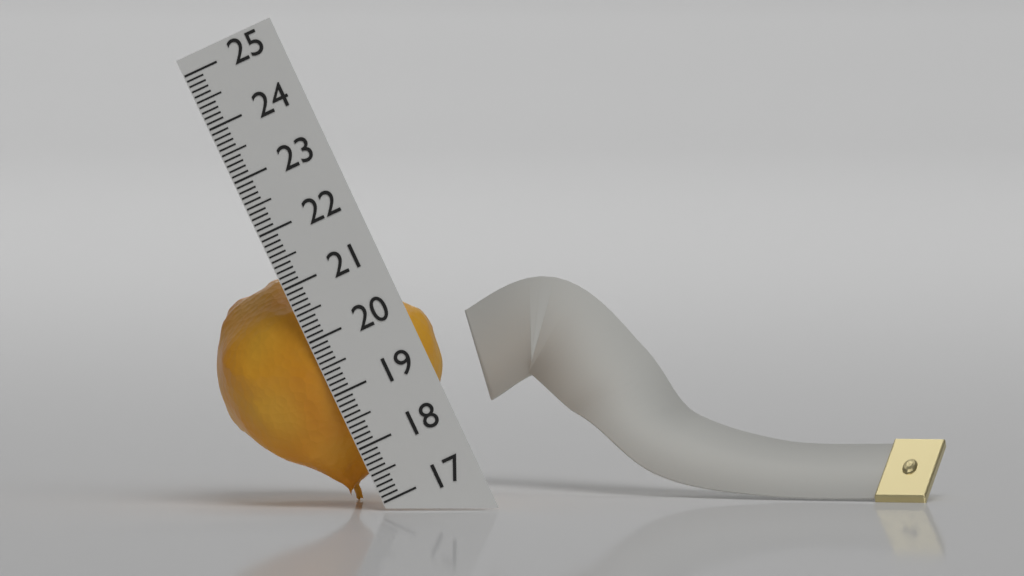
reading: 21.1 (no unit)
